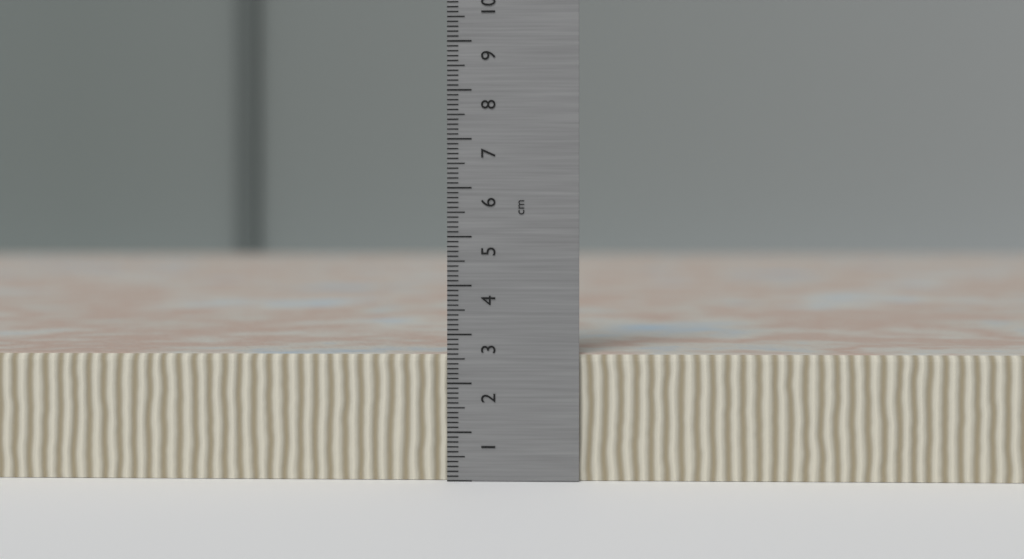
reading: 2.6 cm
